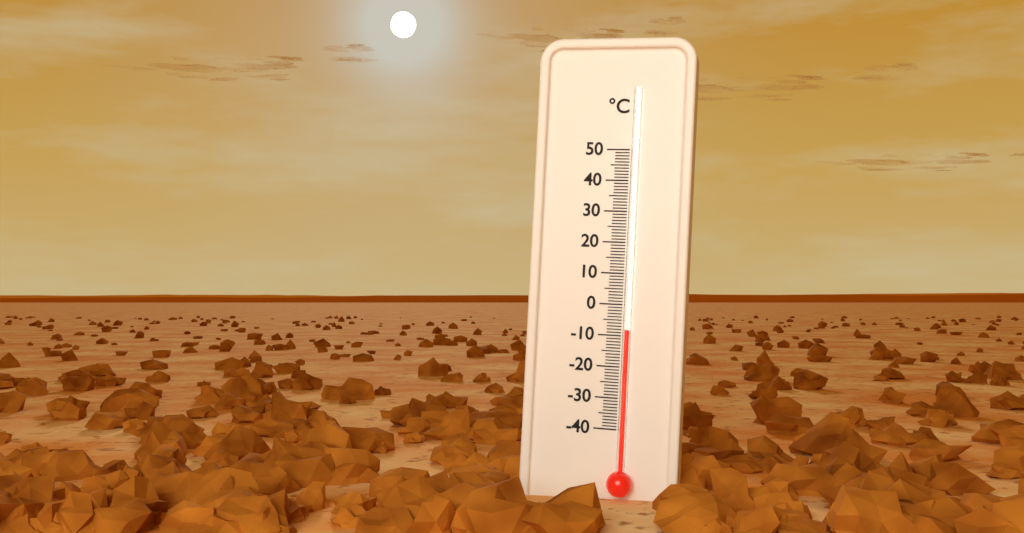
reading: -8 °C
